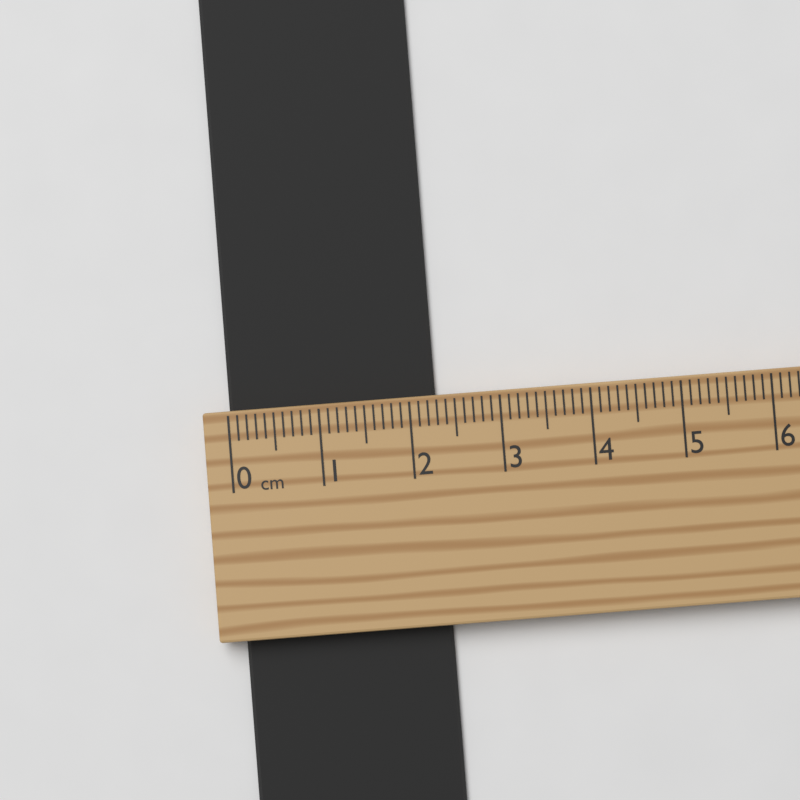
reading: 2.3 cm
